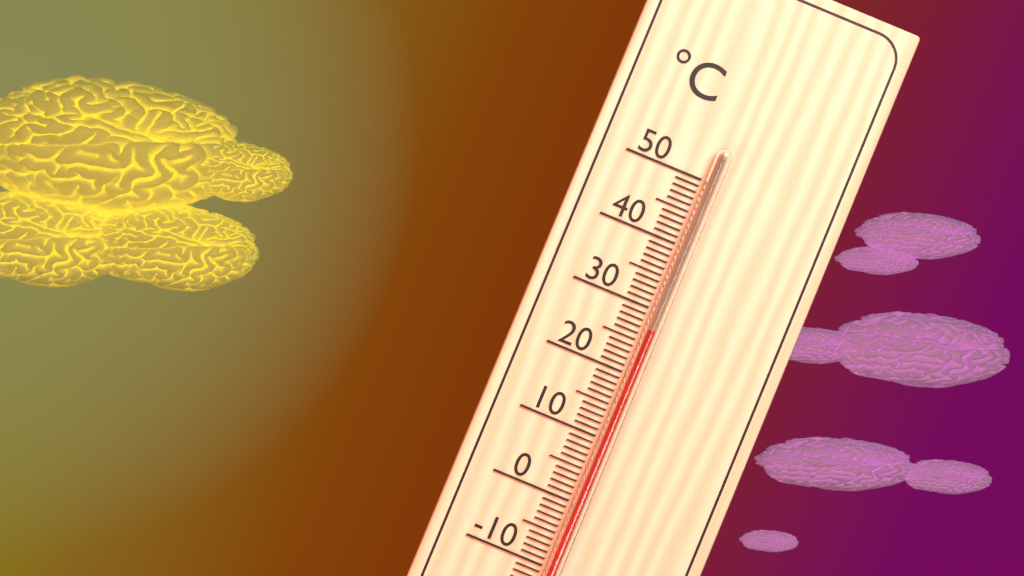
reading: 27 °C
